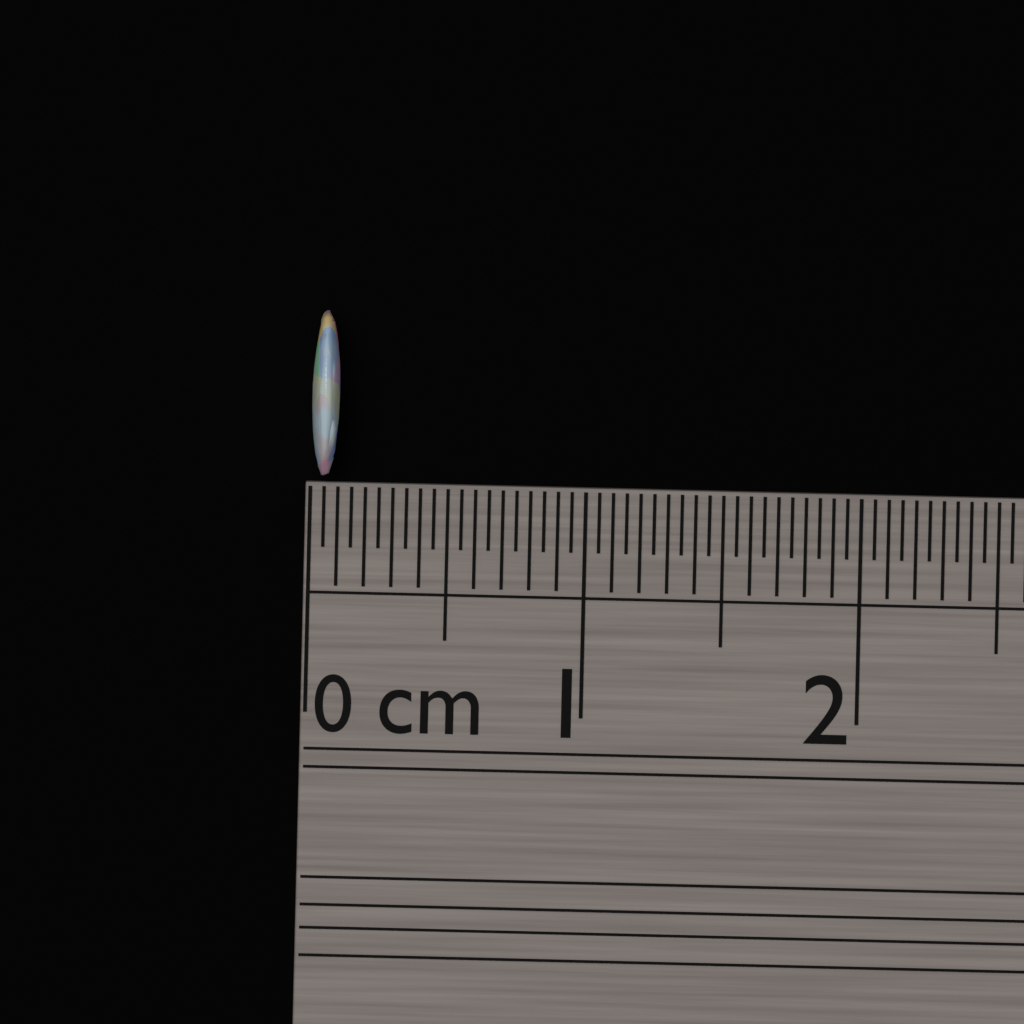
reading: 0.10 cm
